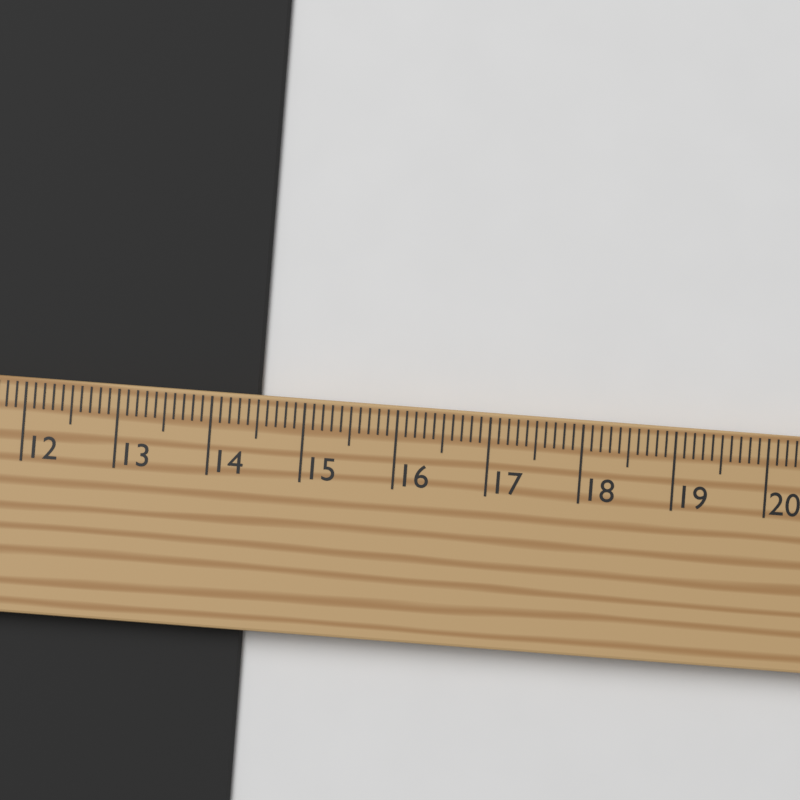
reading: 14.5 cm
